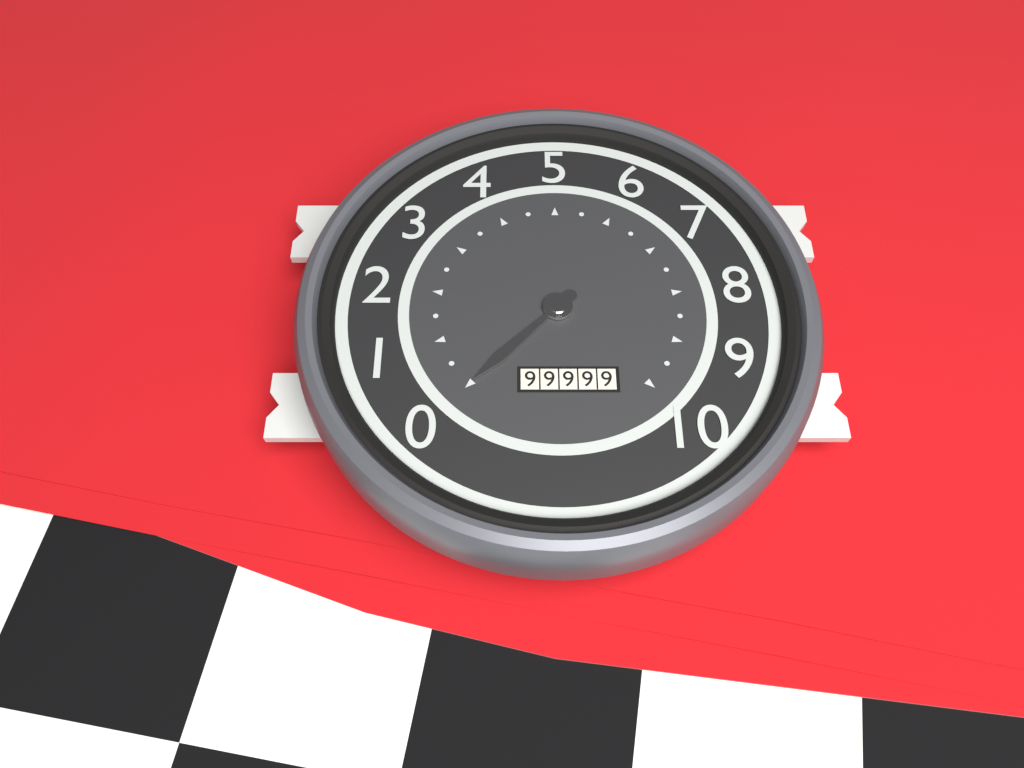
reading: 0.0 (no unit)
